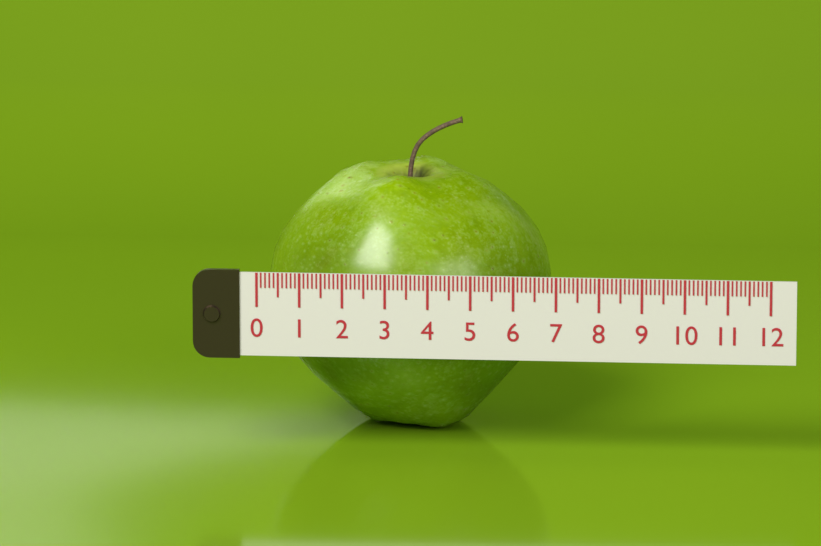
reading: 6.7 (no unit)
